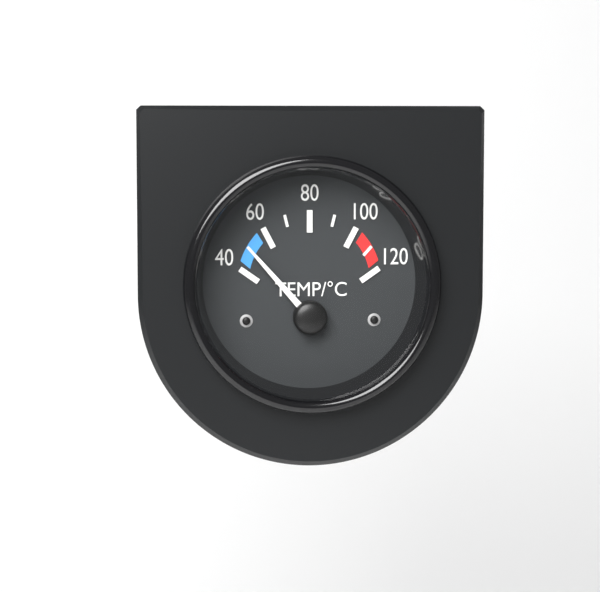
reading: 50 °C
